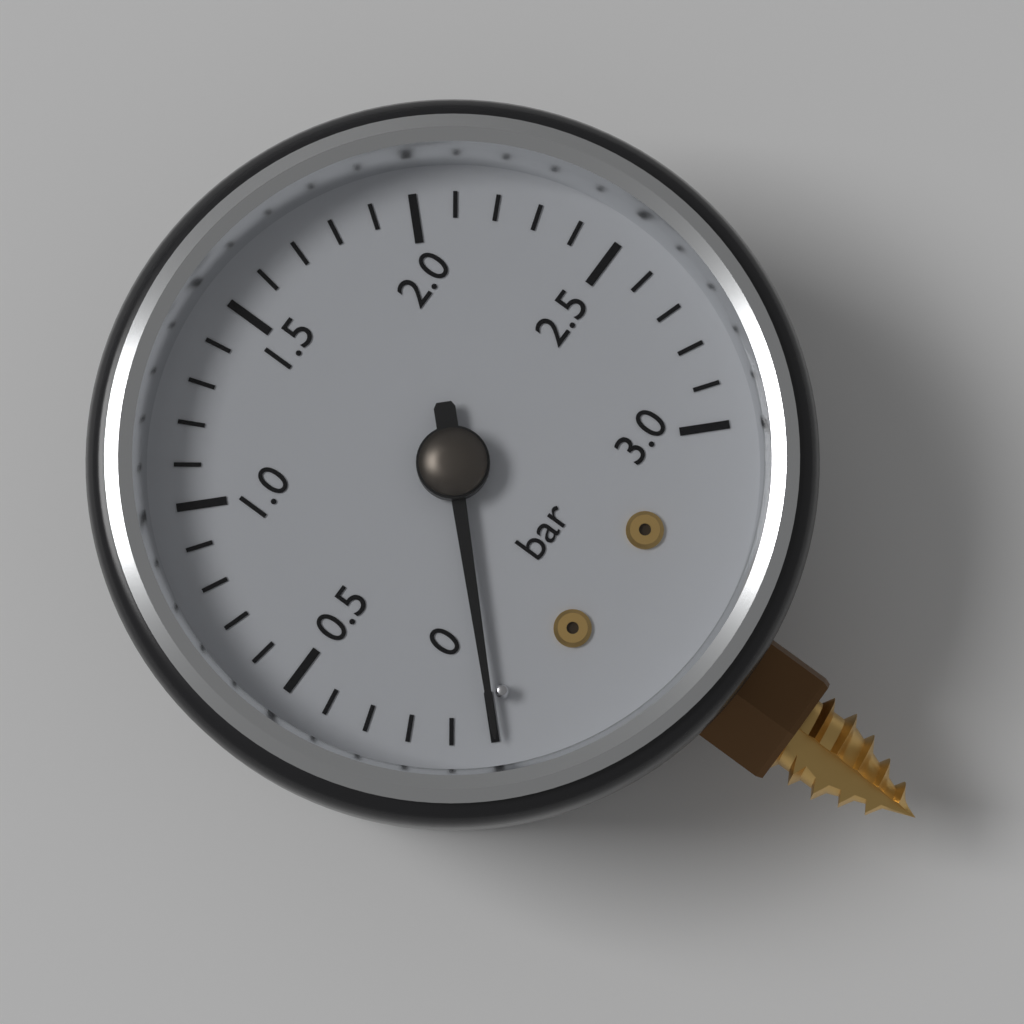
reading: 0.0 bar
